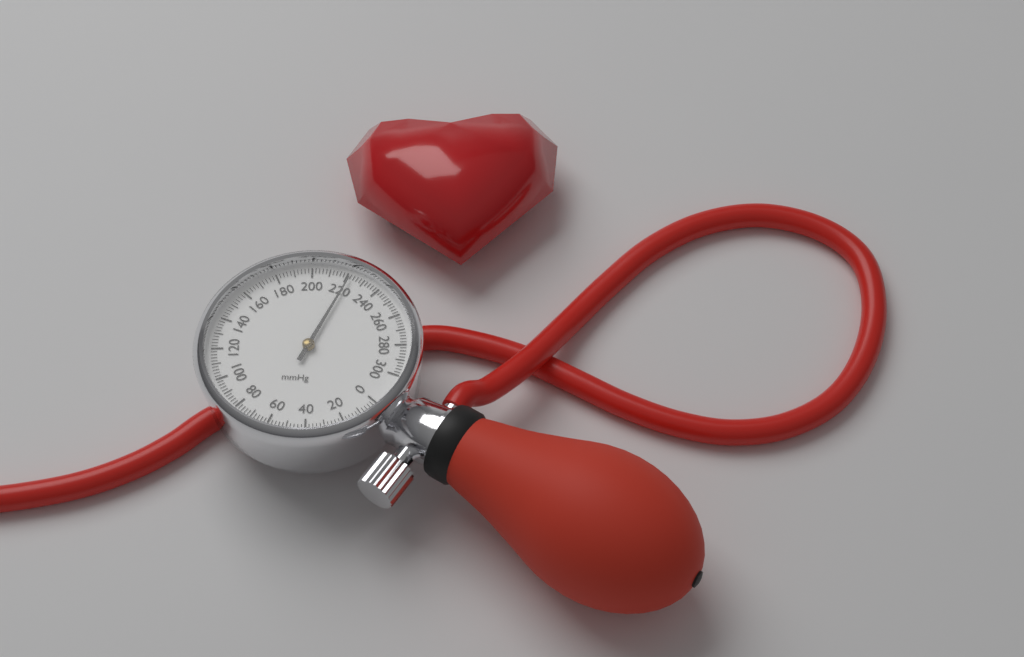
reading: 222 mmHg
